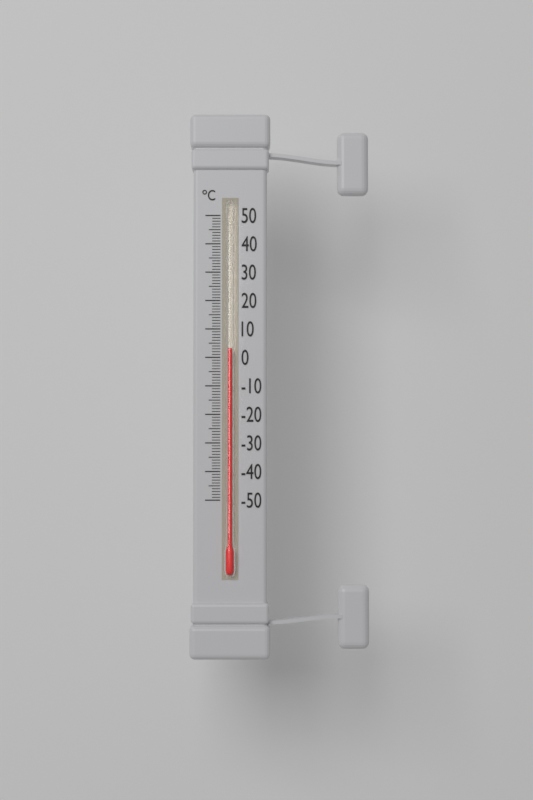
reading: 3 °C
